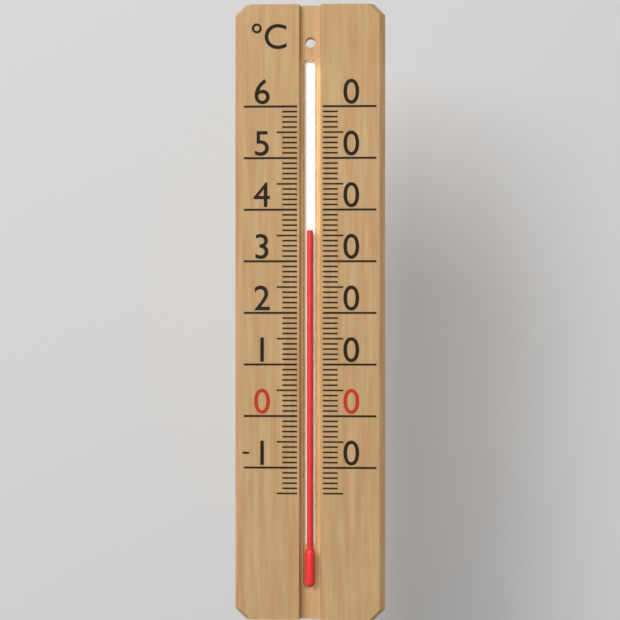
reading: 36 °C
